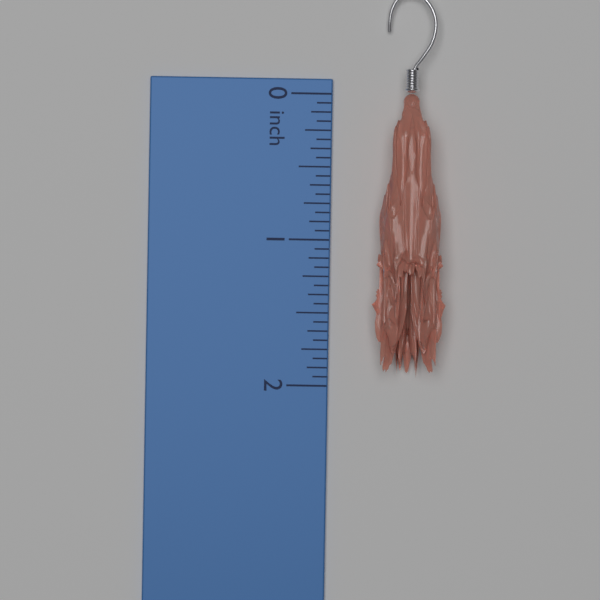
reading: 1.9375 inch
